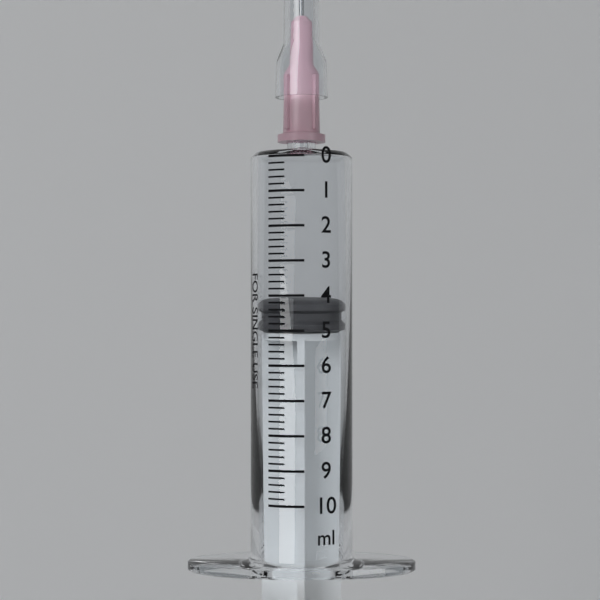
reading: 4.2 ml
